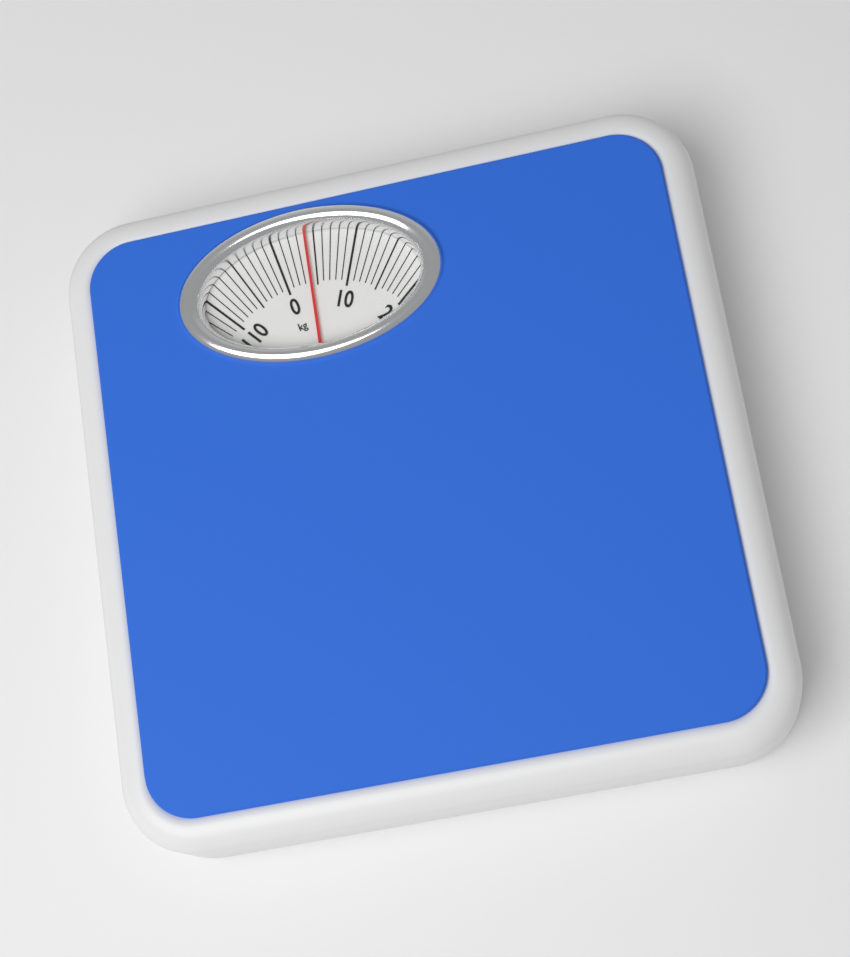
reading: 4 kg
